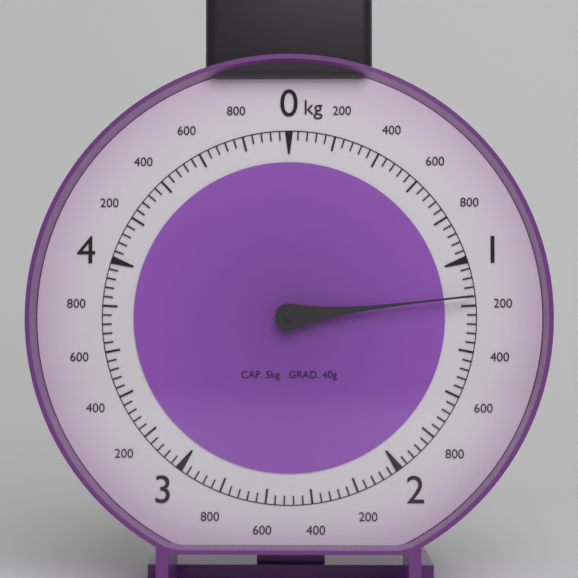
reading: 1.16 kg
